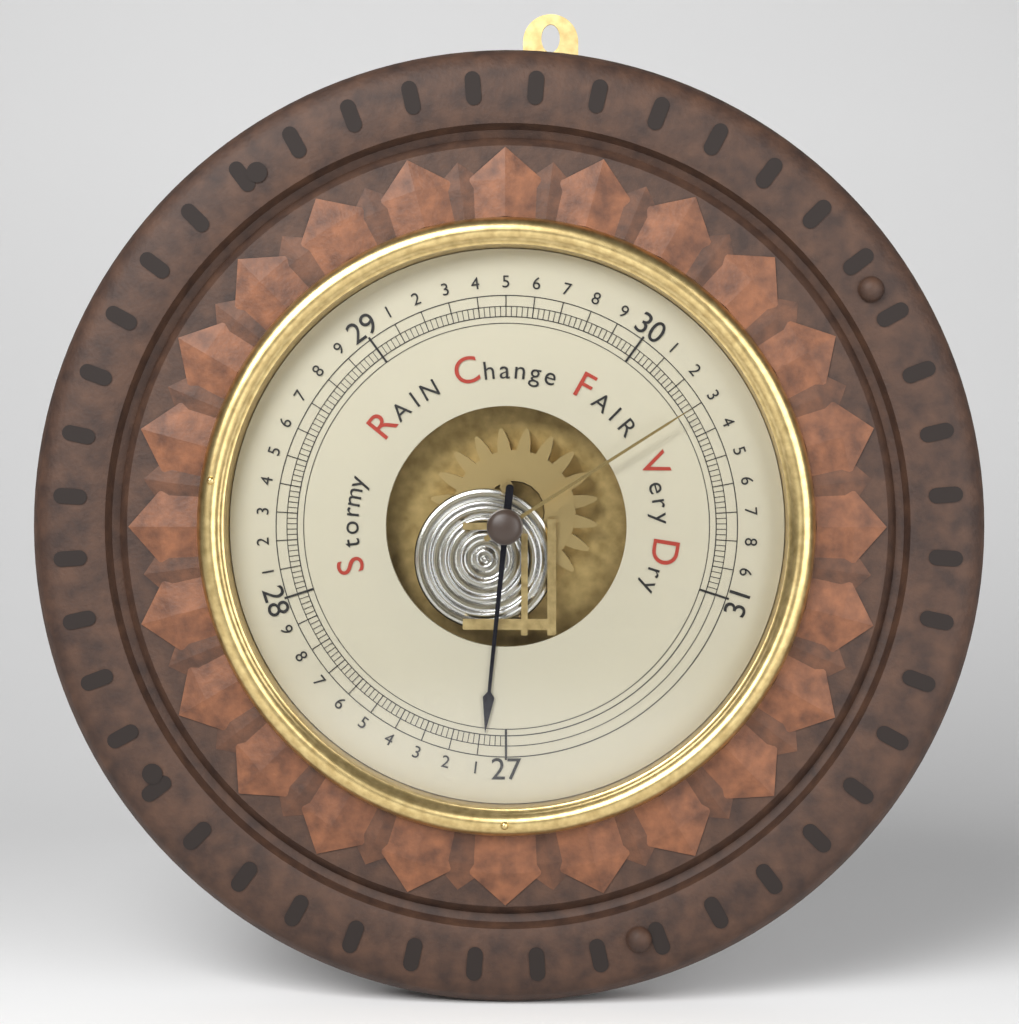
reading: 27.08 inHg
